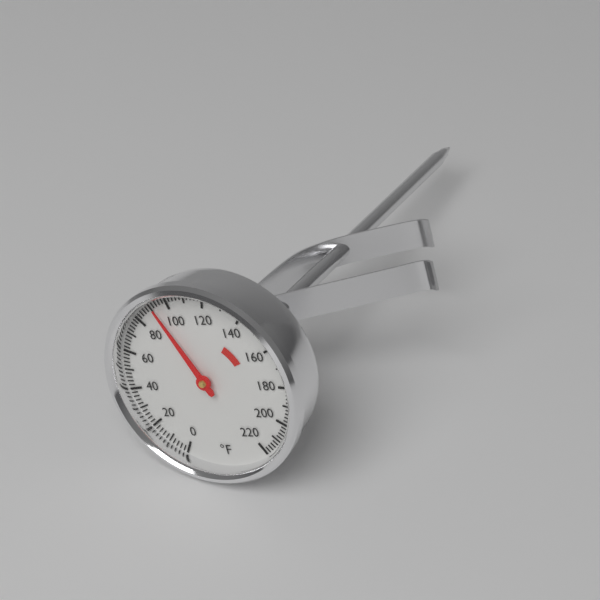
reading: 92 °F
